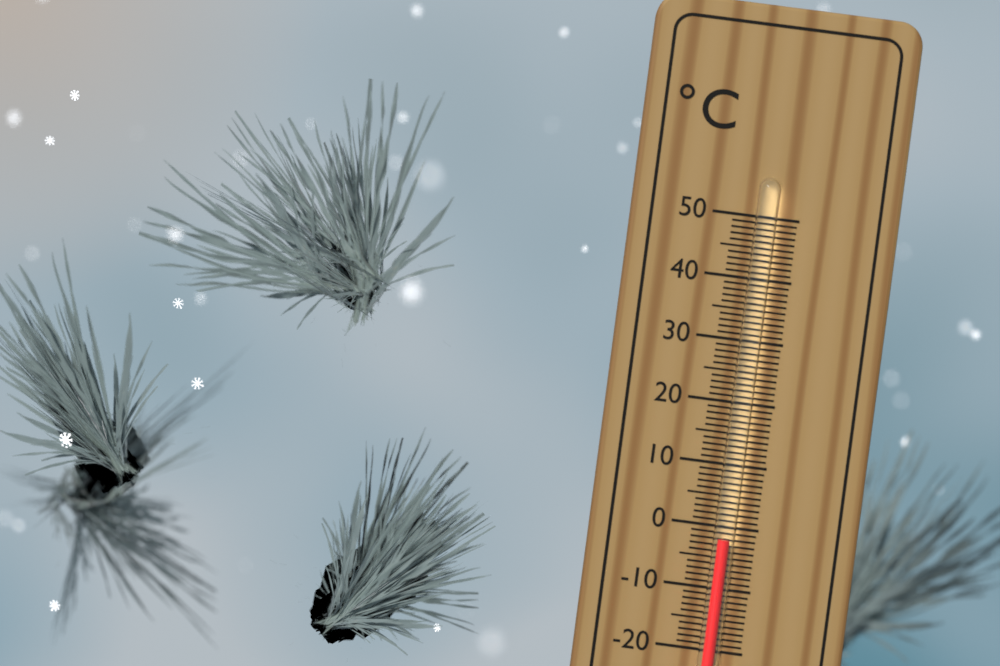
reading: -2 °C
